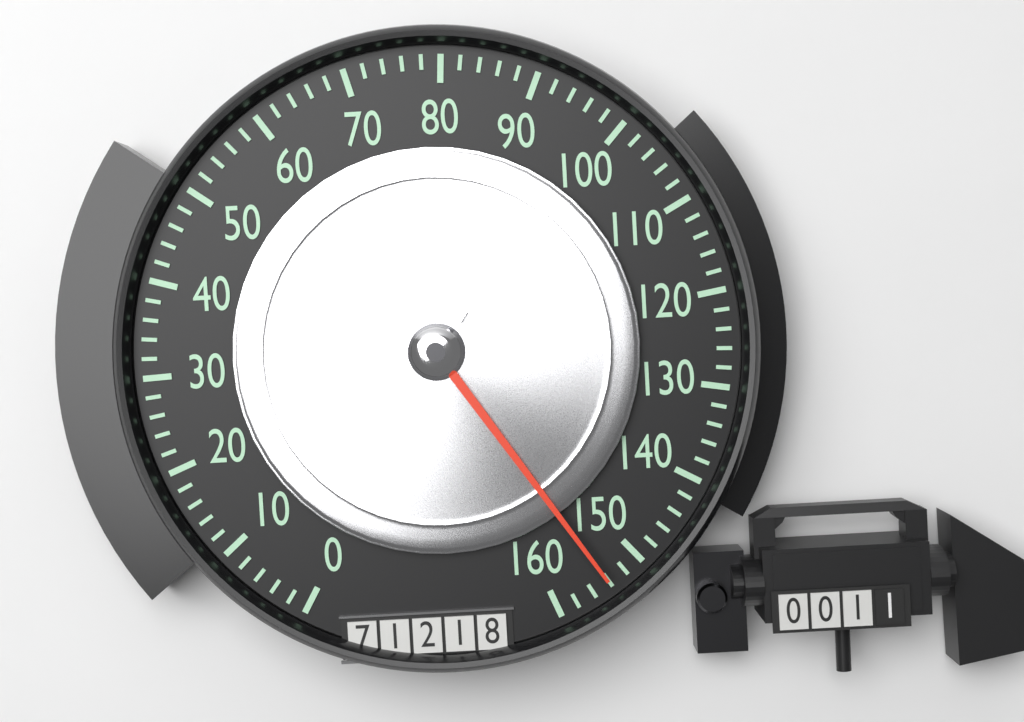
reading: 154 (no unit)
